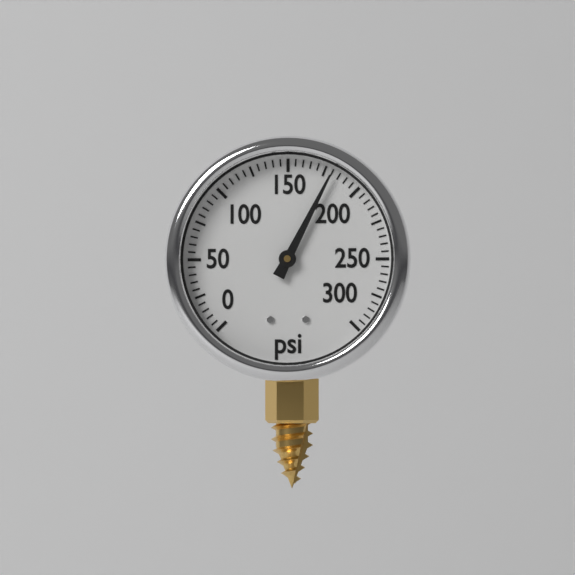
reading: 180 psi
